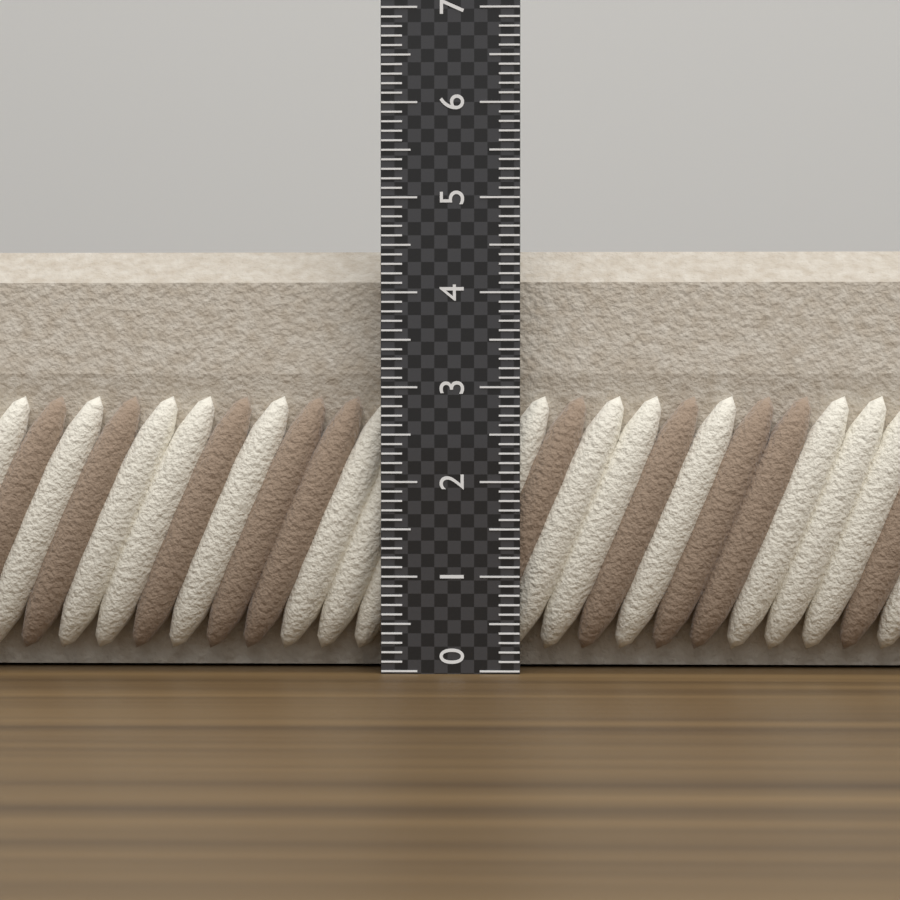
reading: 4.5 (no unit)
